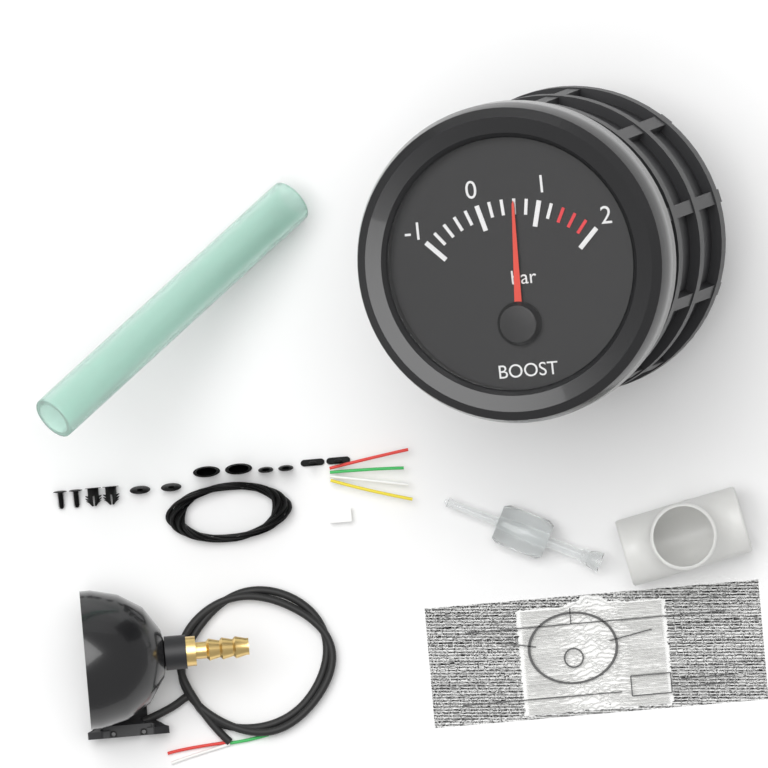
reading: 0.6 bar
